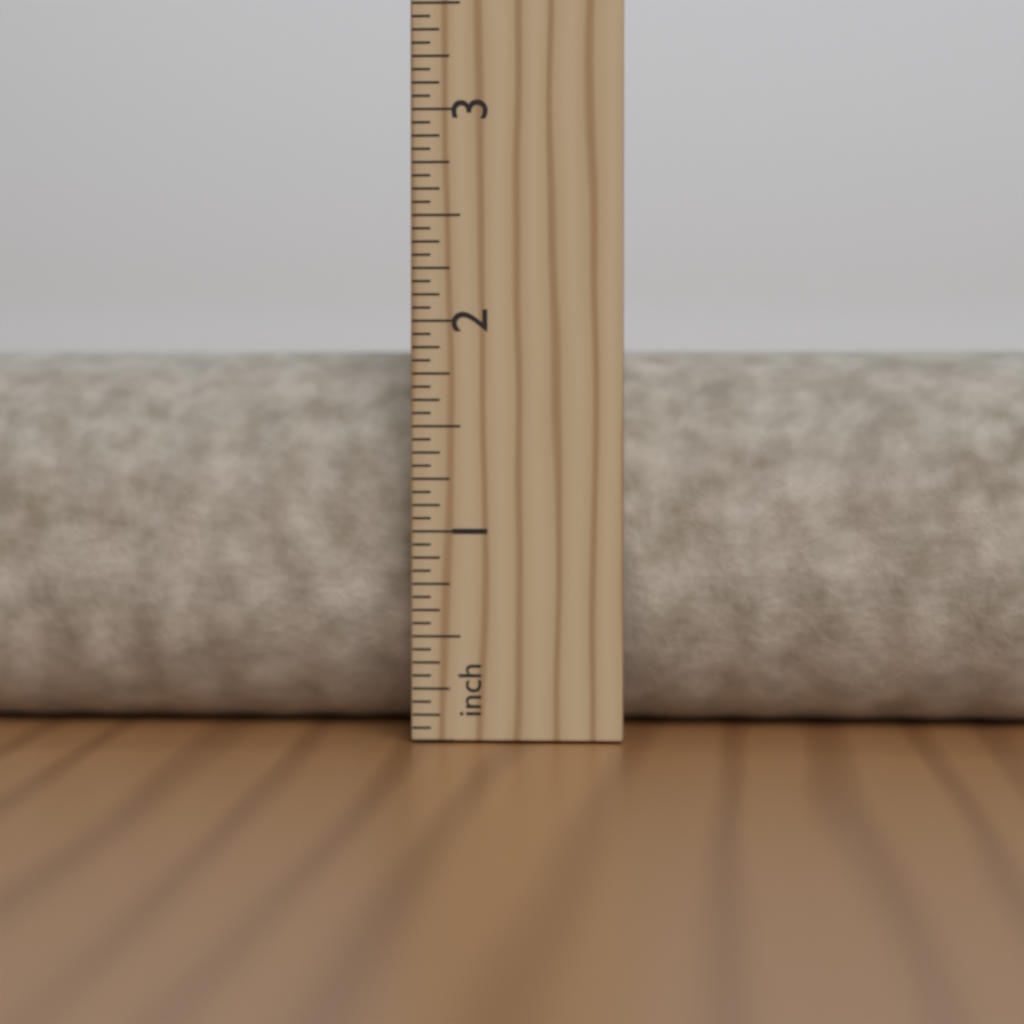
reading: 1.8750 in
